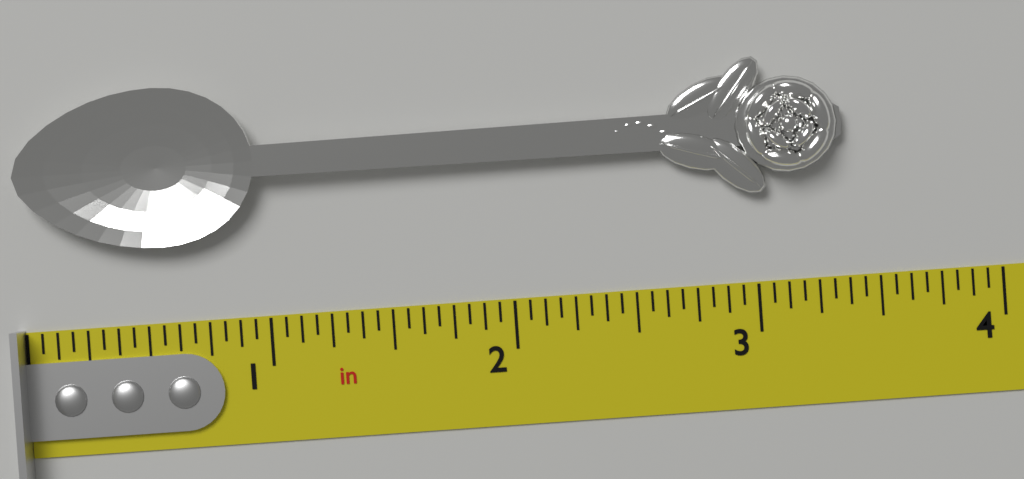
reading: 3.3750 in
